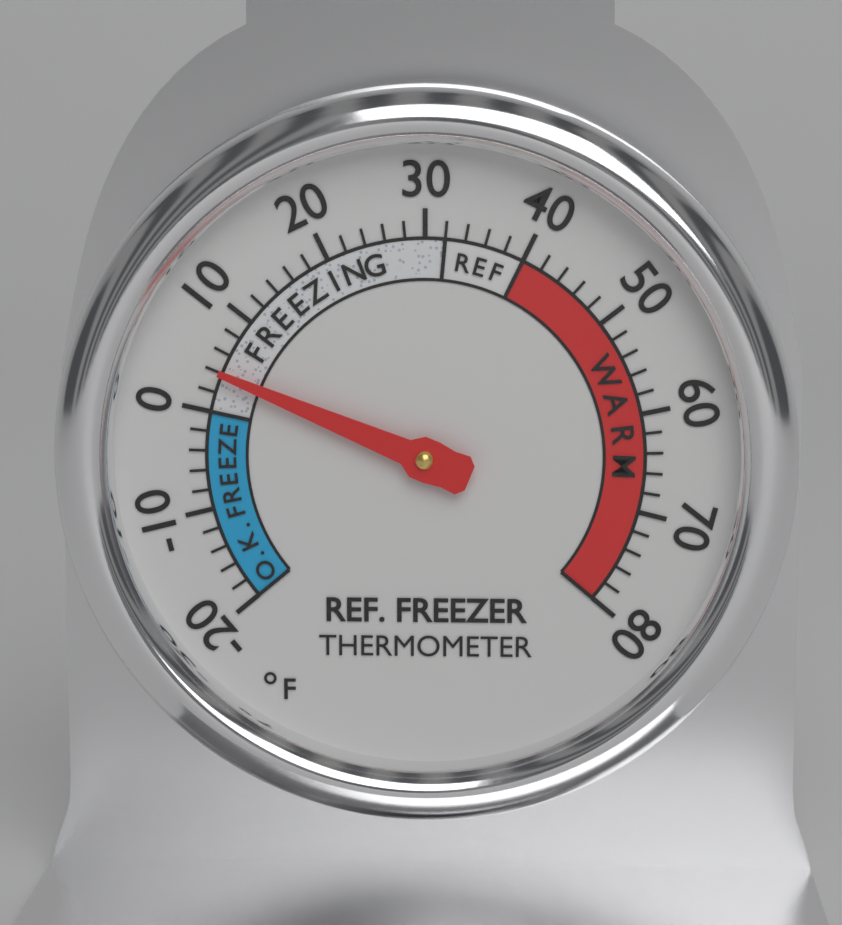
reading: 4 °F
